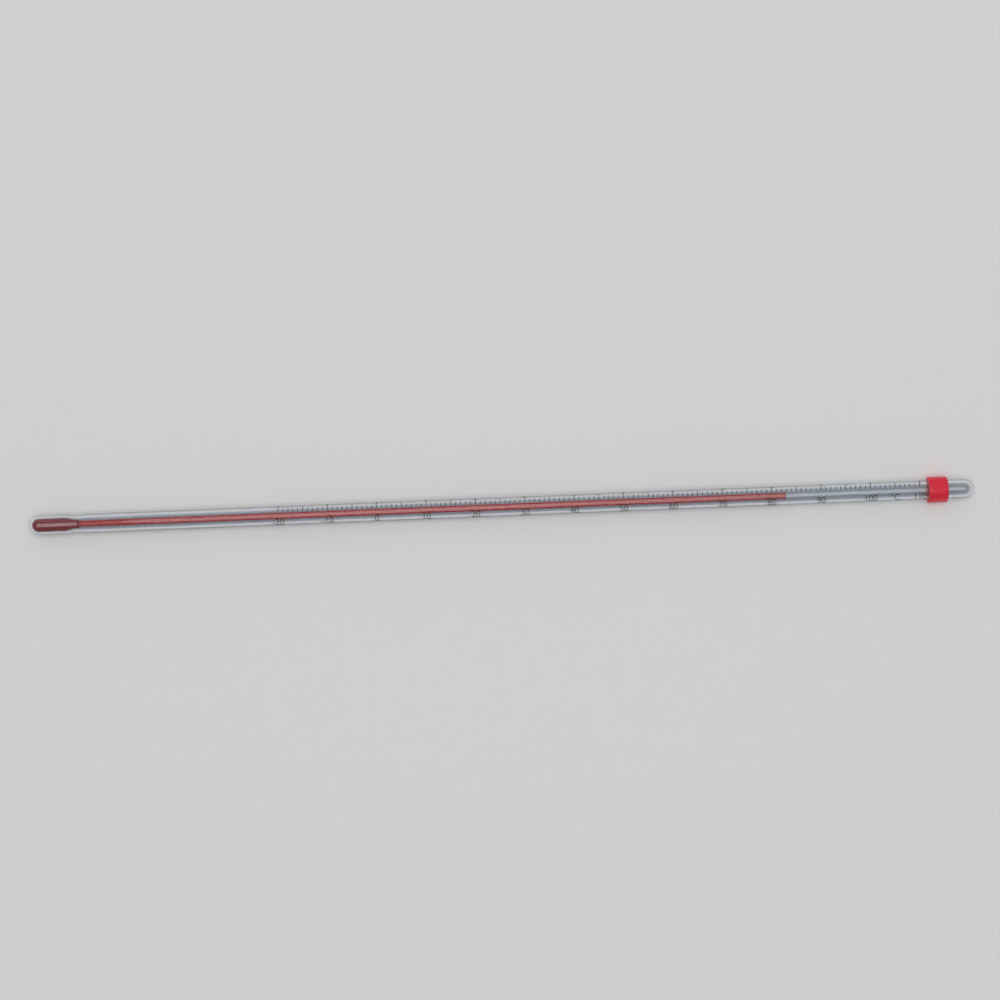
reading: 83 °C
